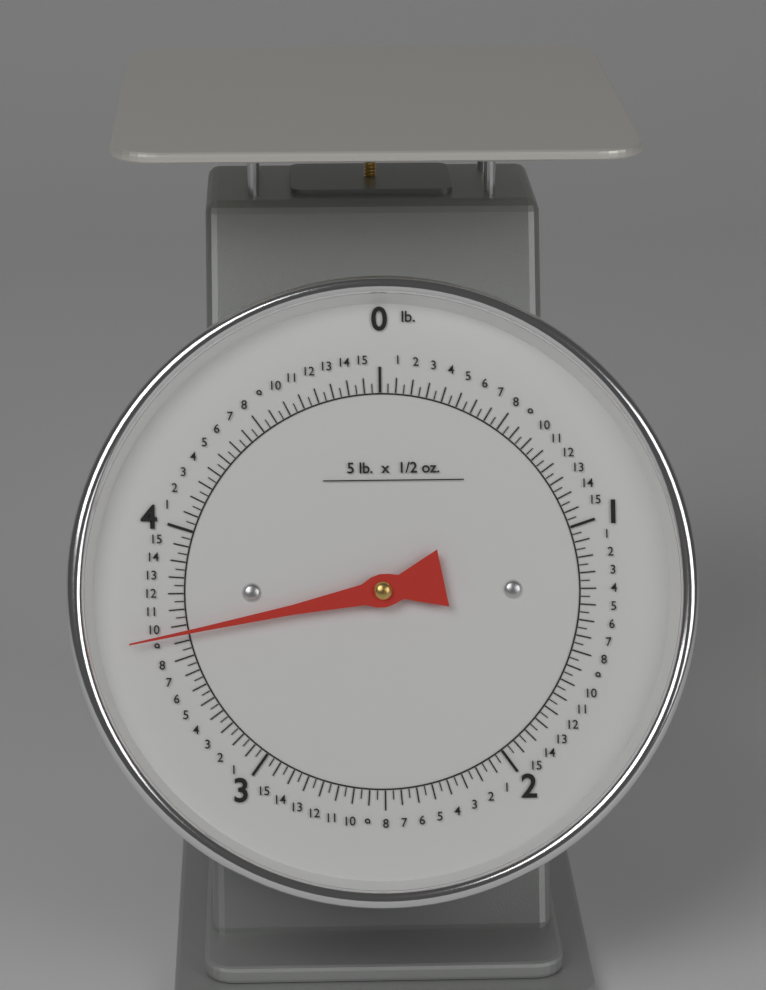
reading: 3.59375 lb
